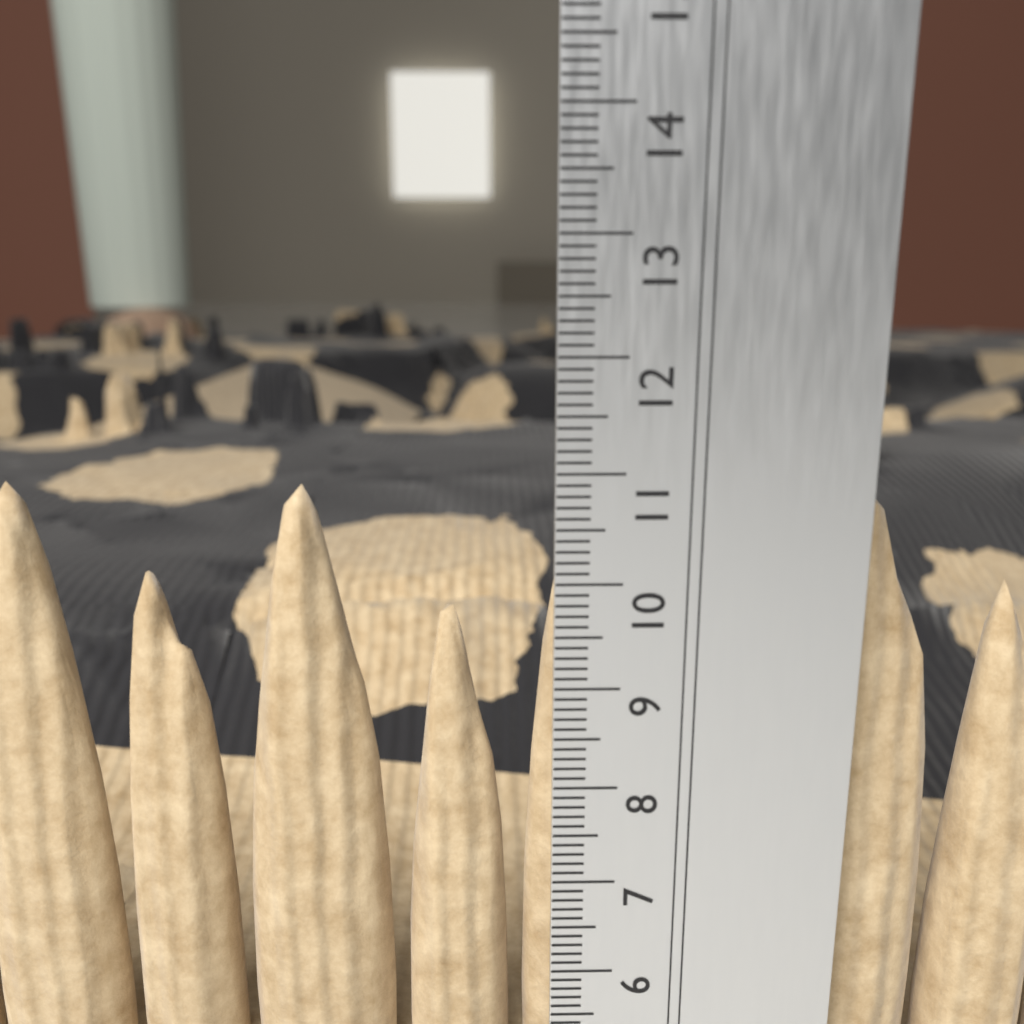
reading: 10.8 cm
